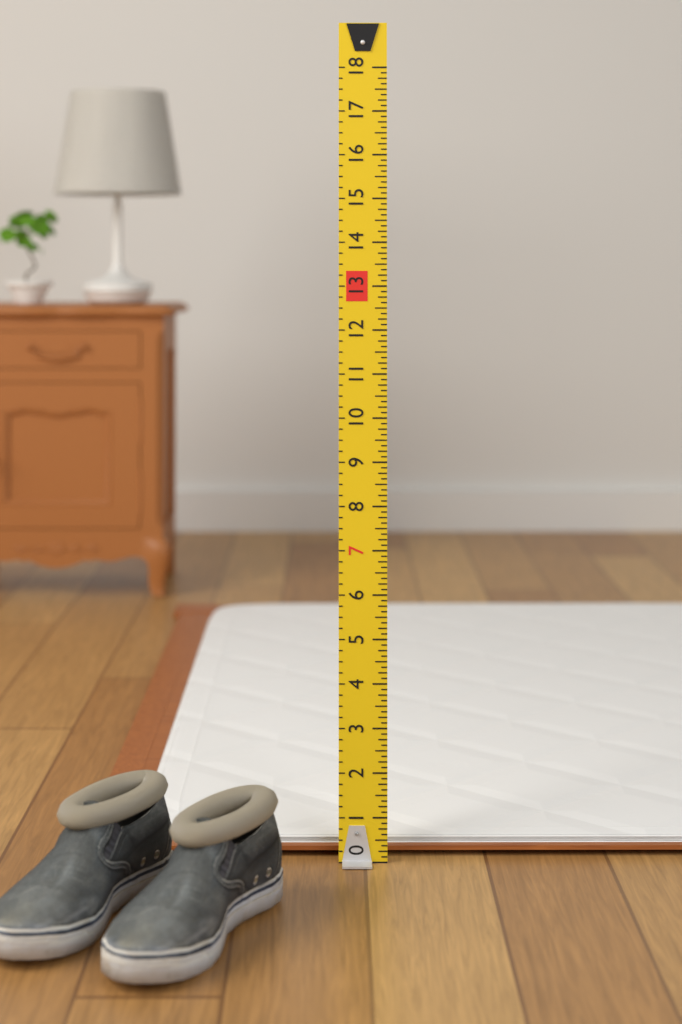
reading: 0.375 (no unit)
